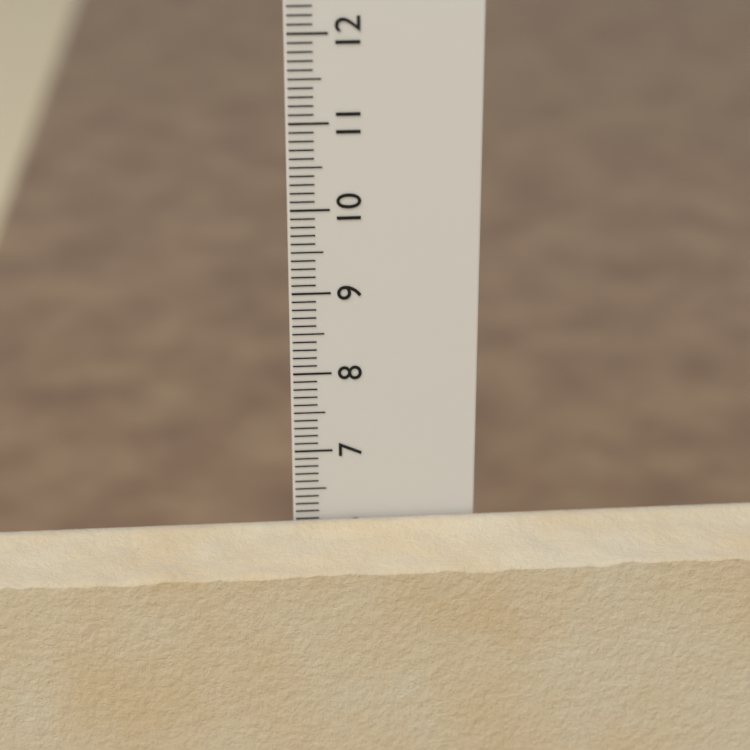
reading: 6.1 cm
